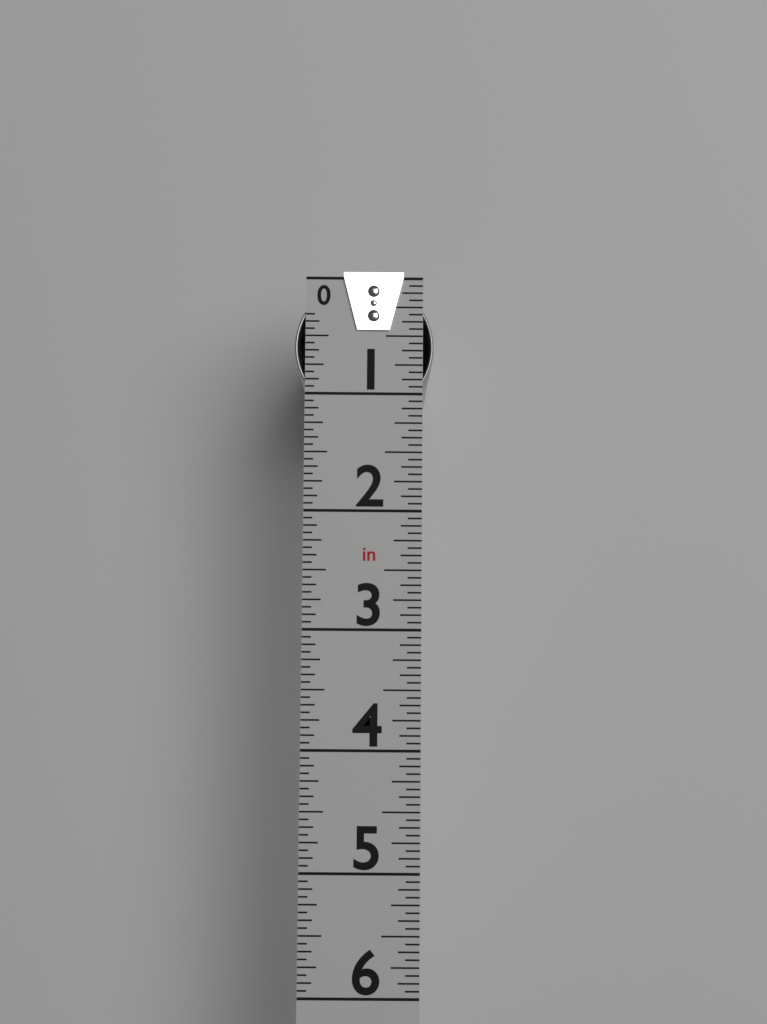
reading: 1.1875 in
